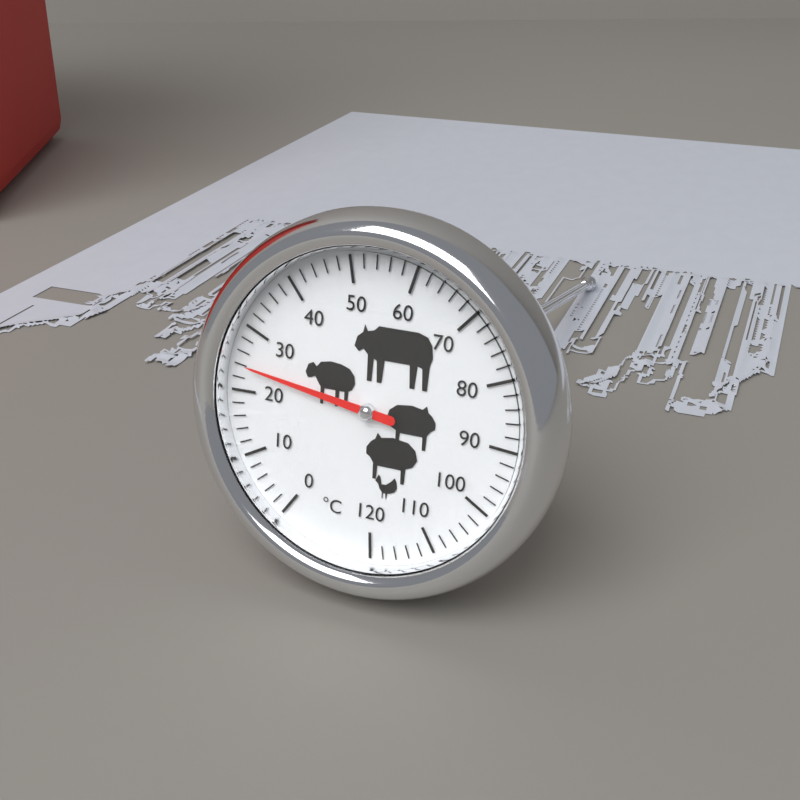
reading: 24 °C
